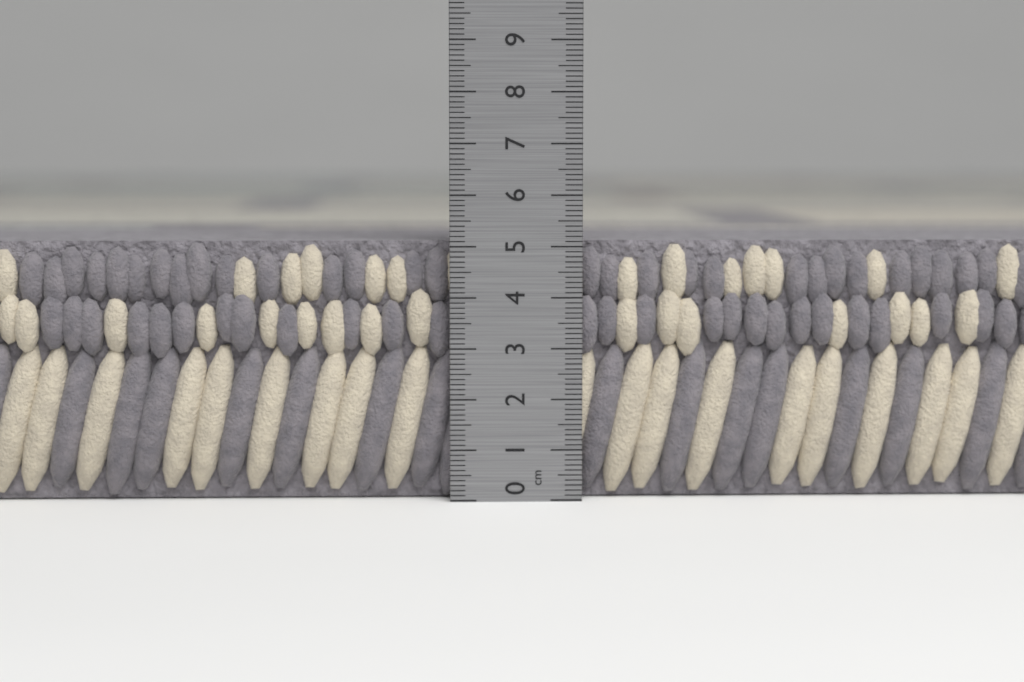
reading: 5.1 cm
